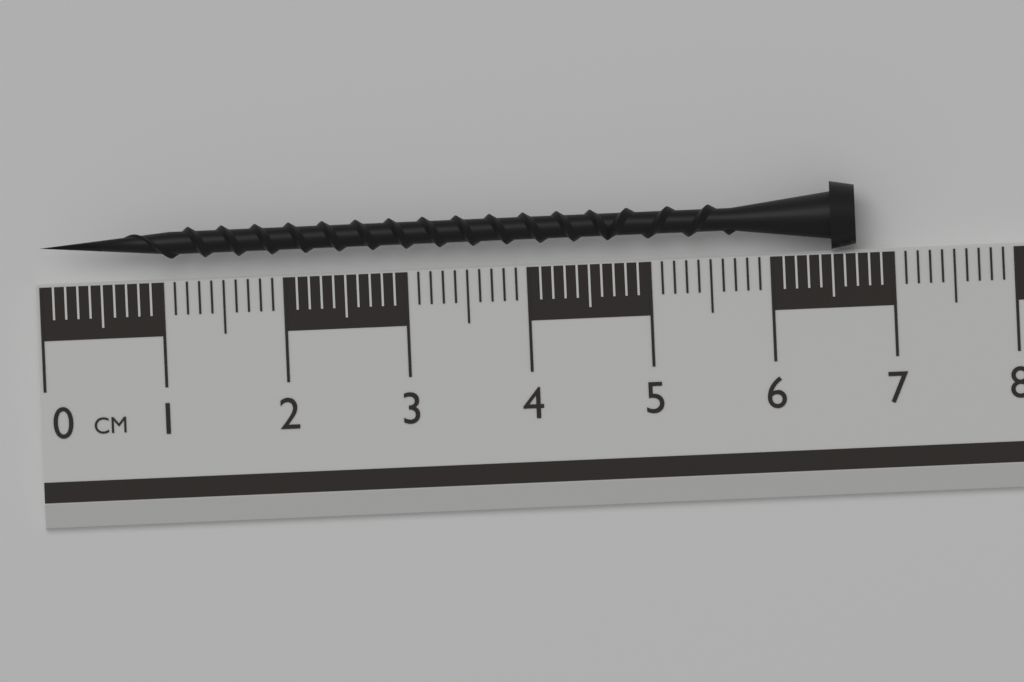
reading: 6.7 cm
